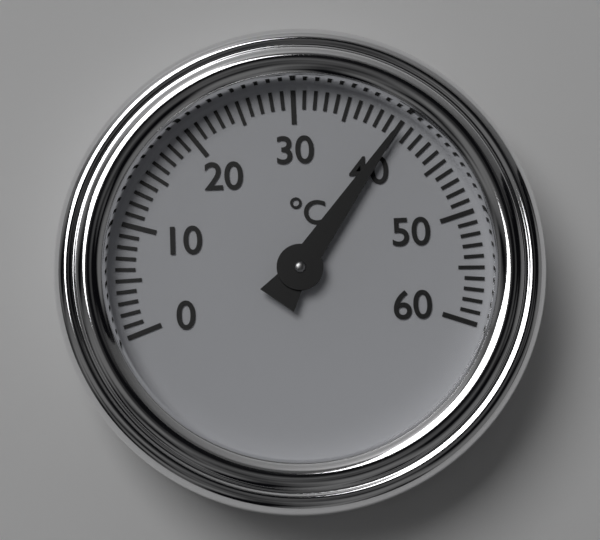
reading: 40 °C
